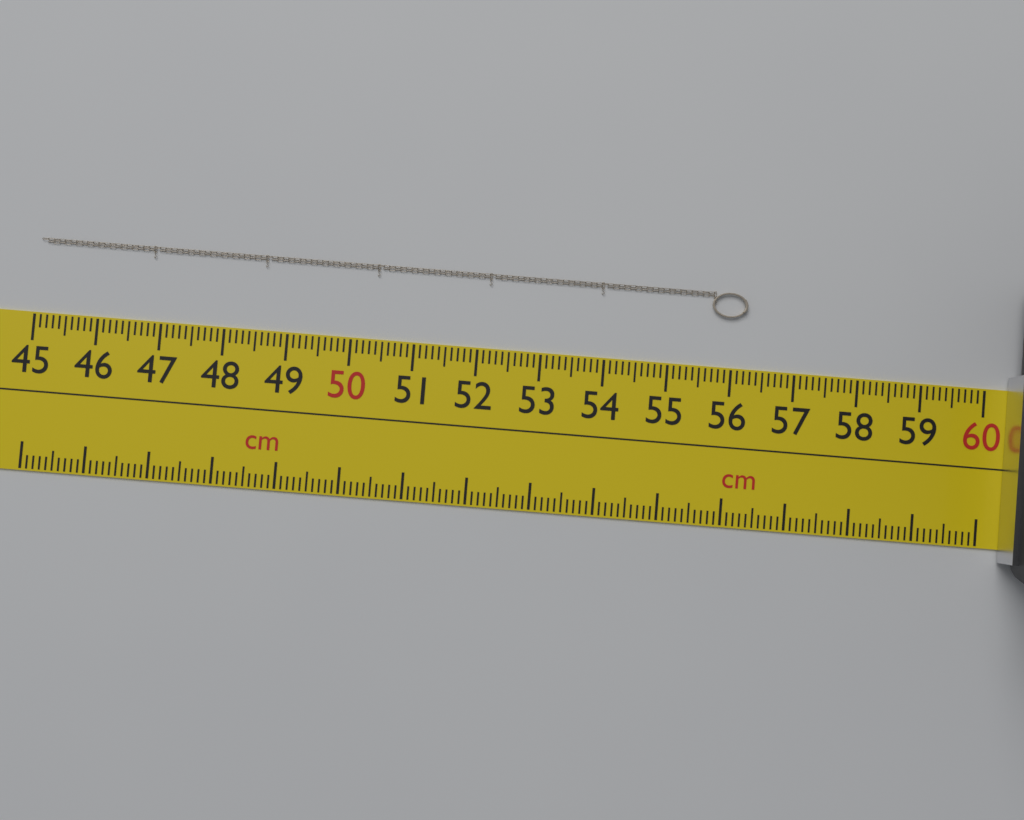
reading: 56.2 cm
